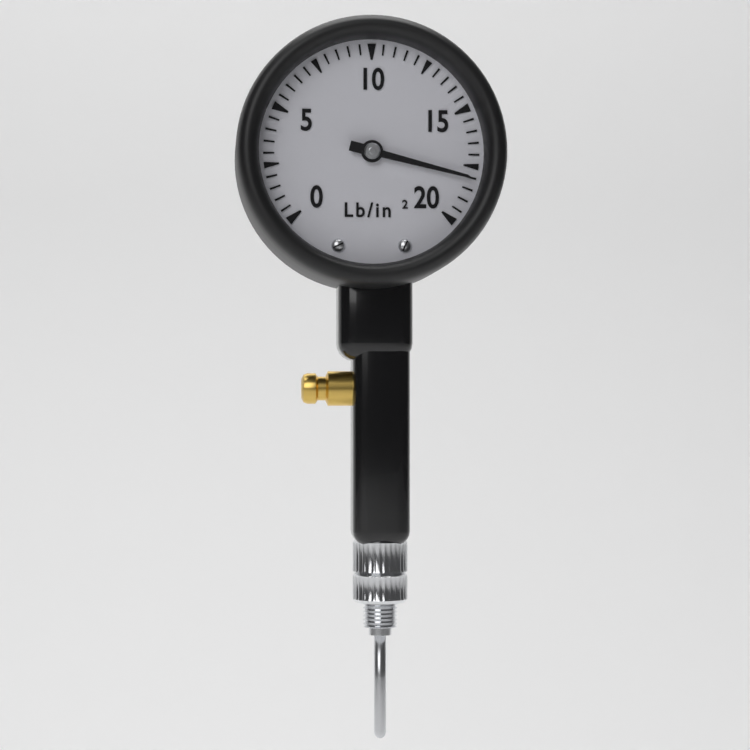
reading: 18.0 lb/in²
